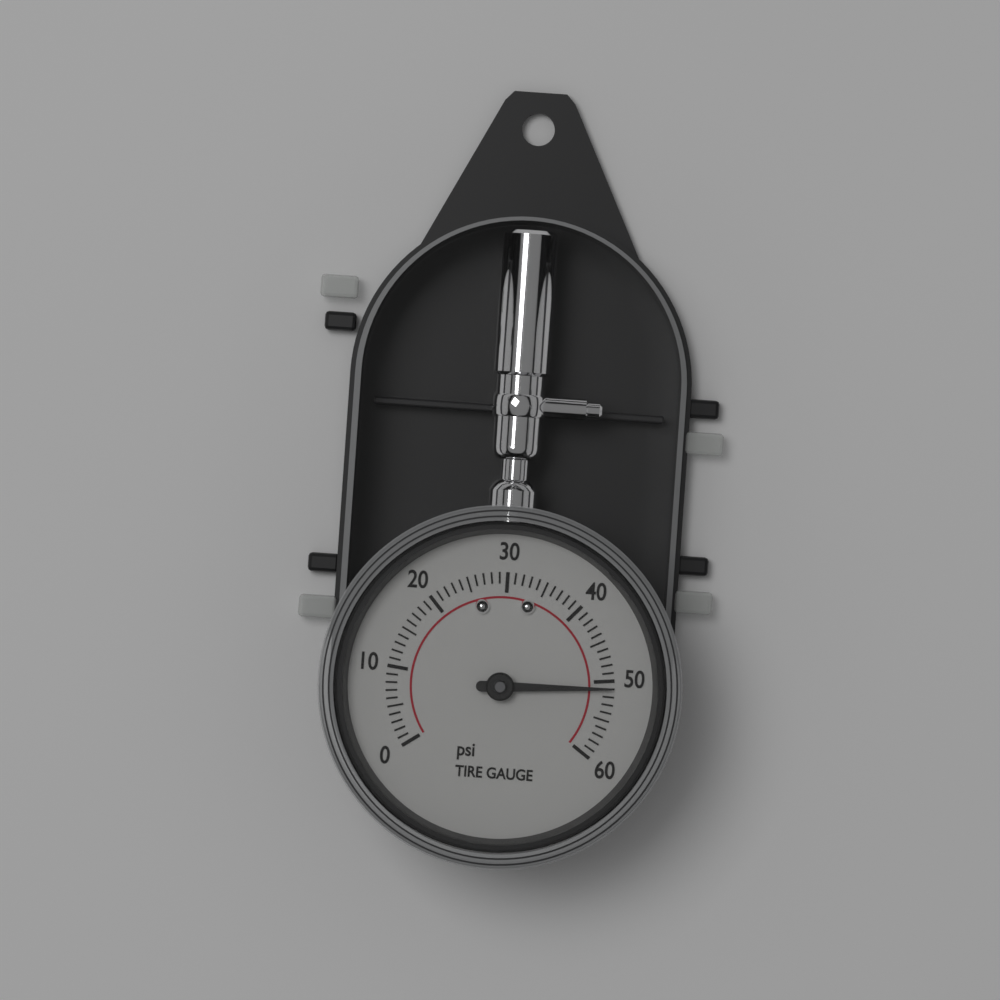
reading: 51 psi
